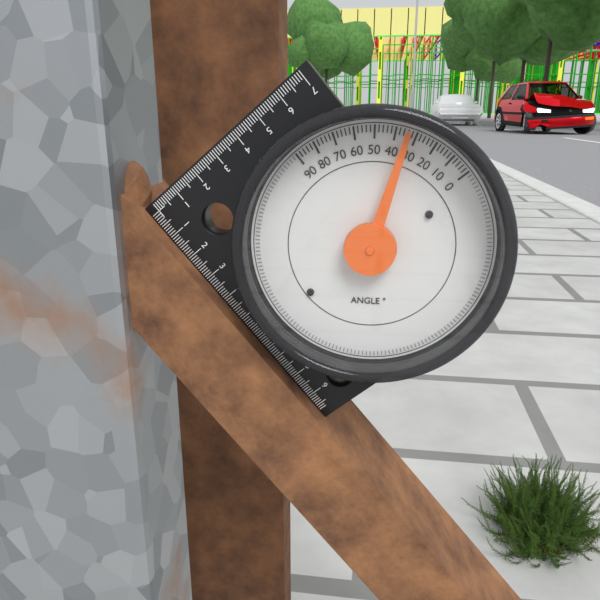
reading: 34 °
